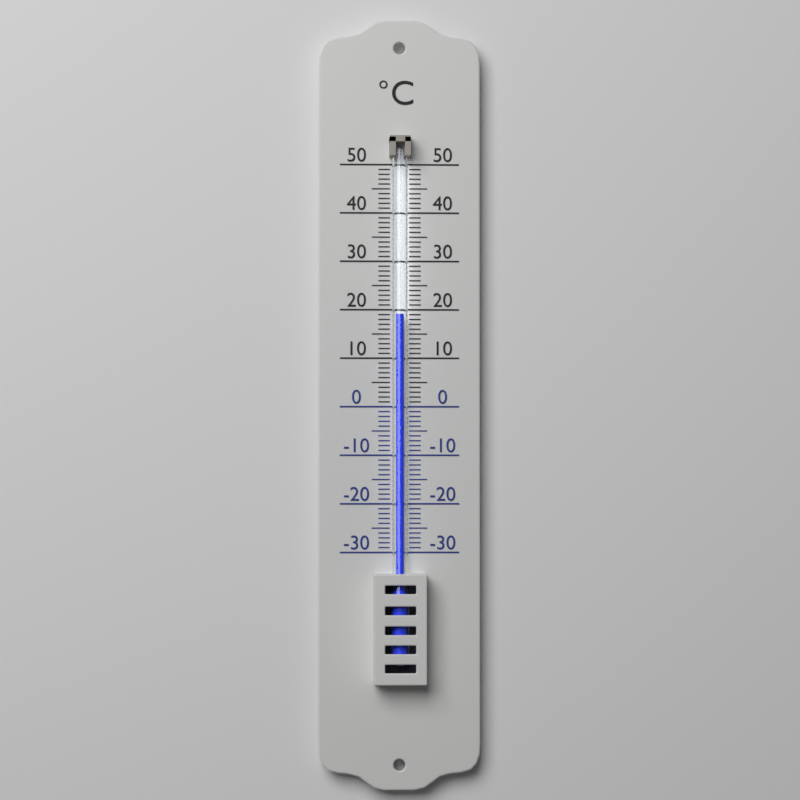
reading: 19 °C
